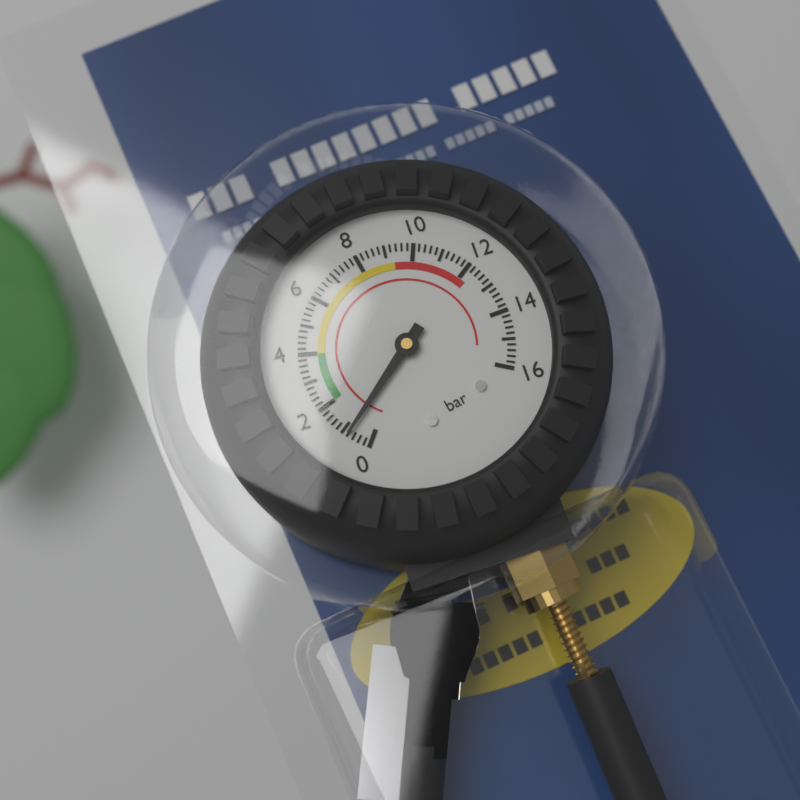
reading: 0.8 bar
